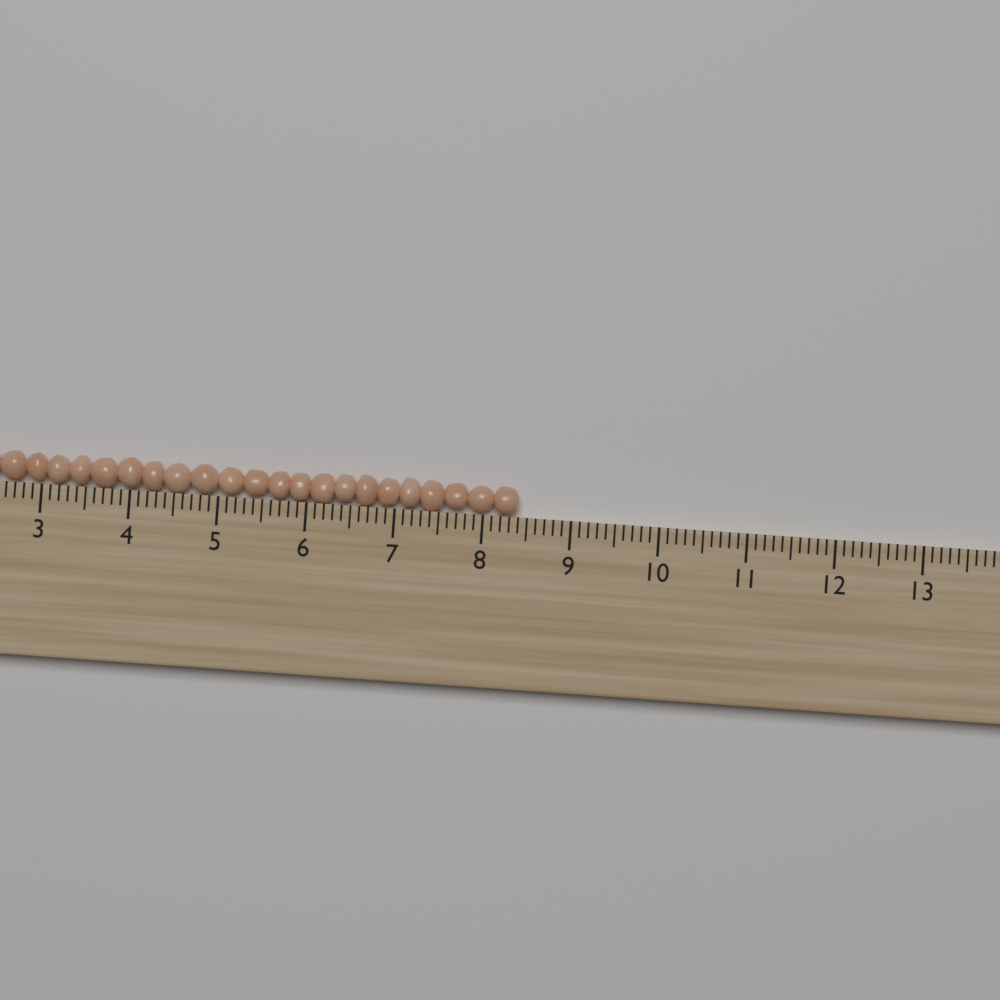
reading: 8.4 (no unit)
